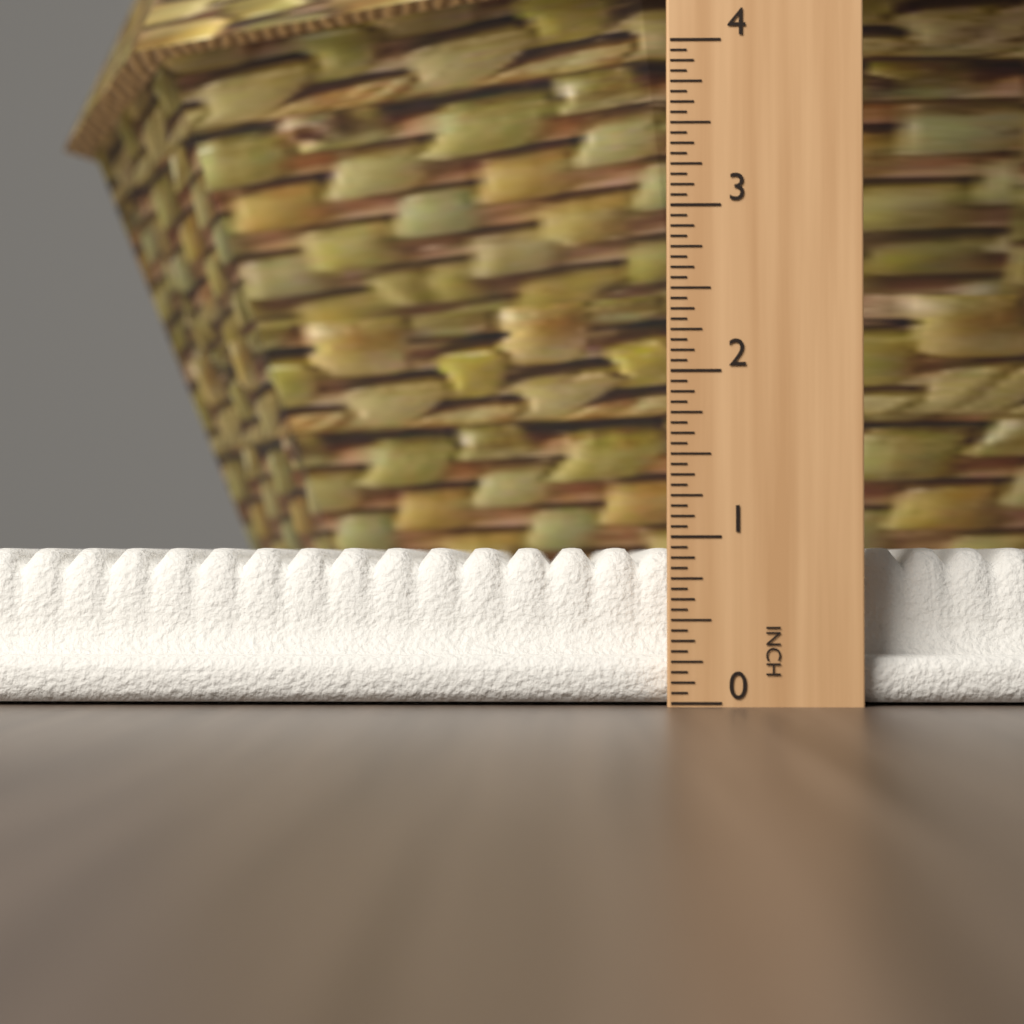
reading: 0.9375 in
